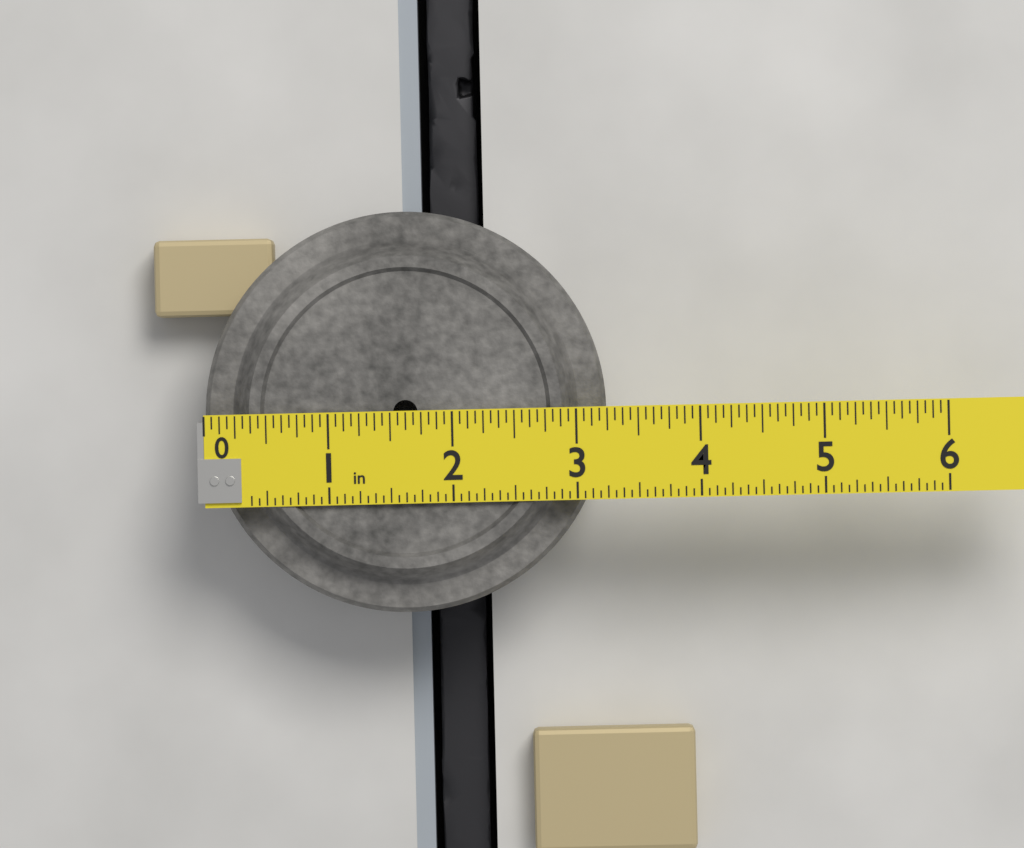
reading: 3.2500 in
